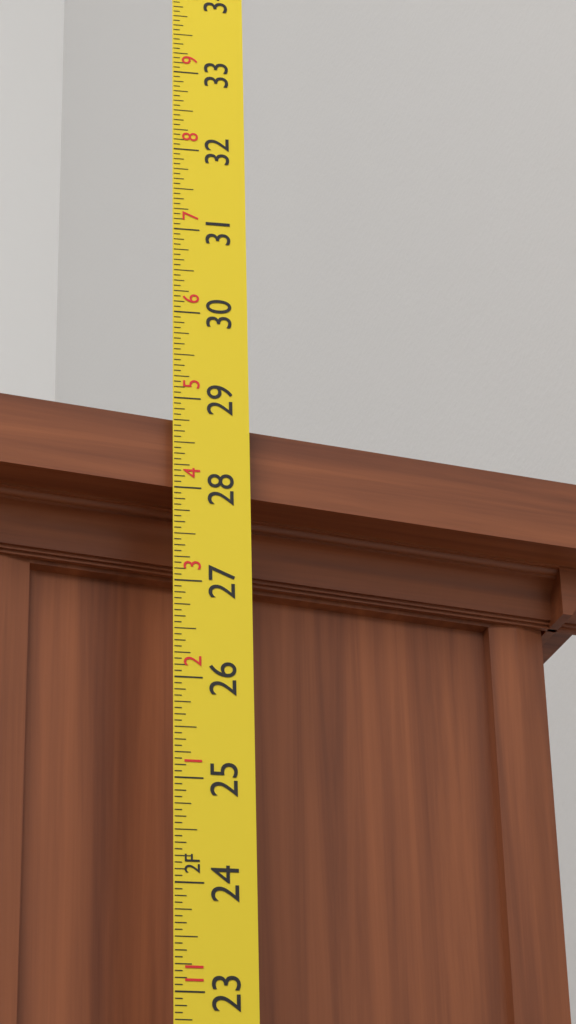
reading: 28.8125 in
